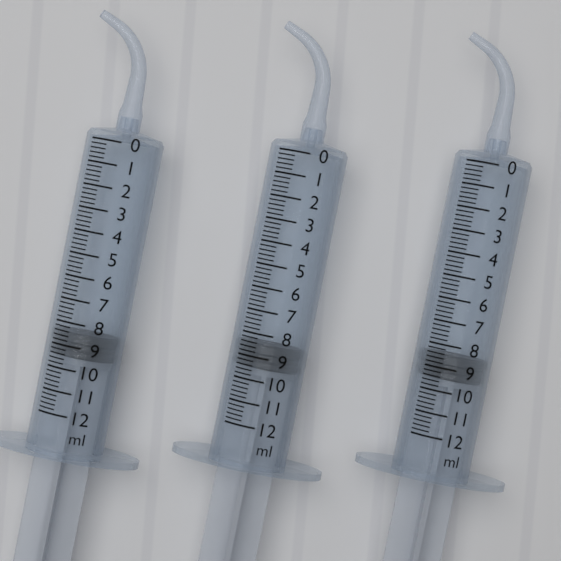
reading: 8.4 ml
